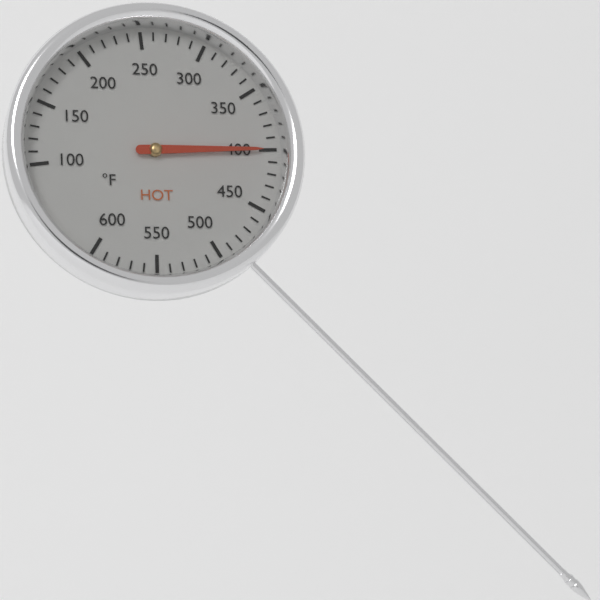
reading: 400 °F
